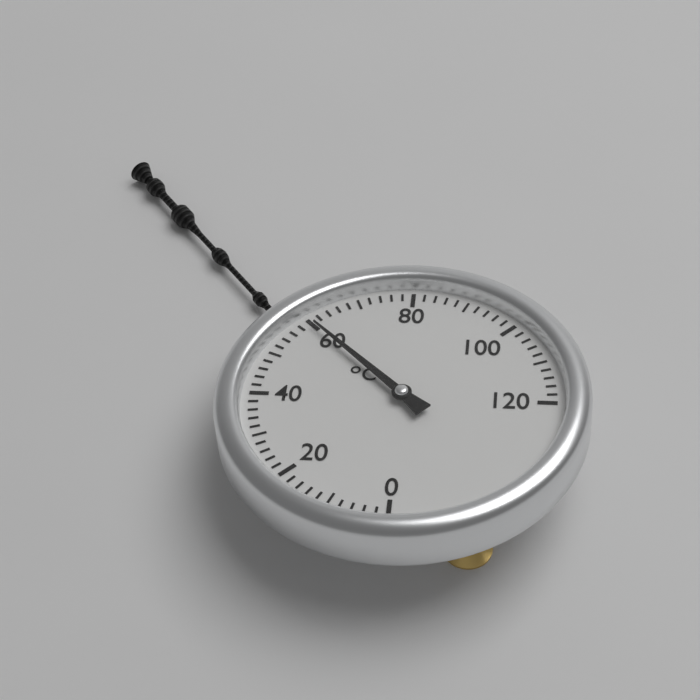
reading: 60 °C
